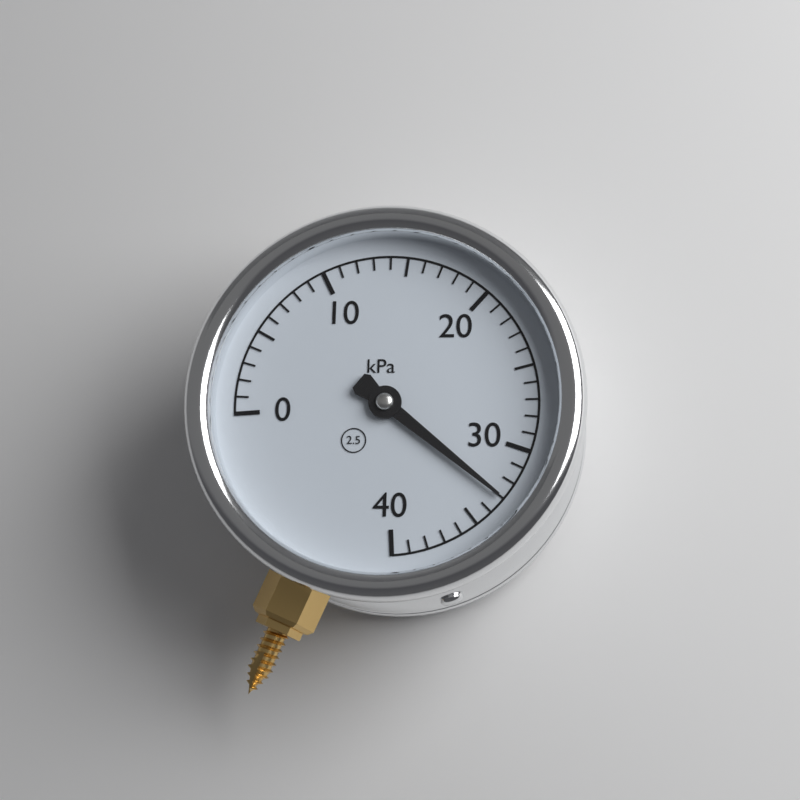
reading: 33 kPa
